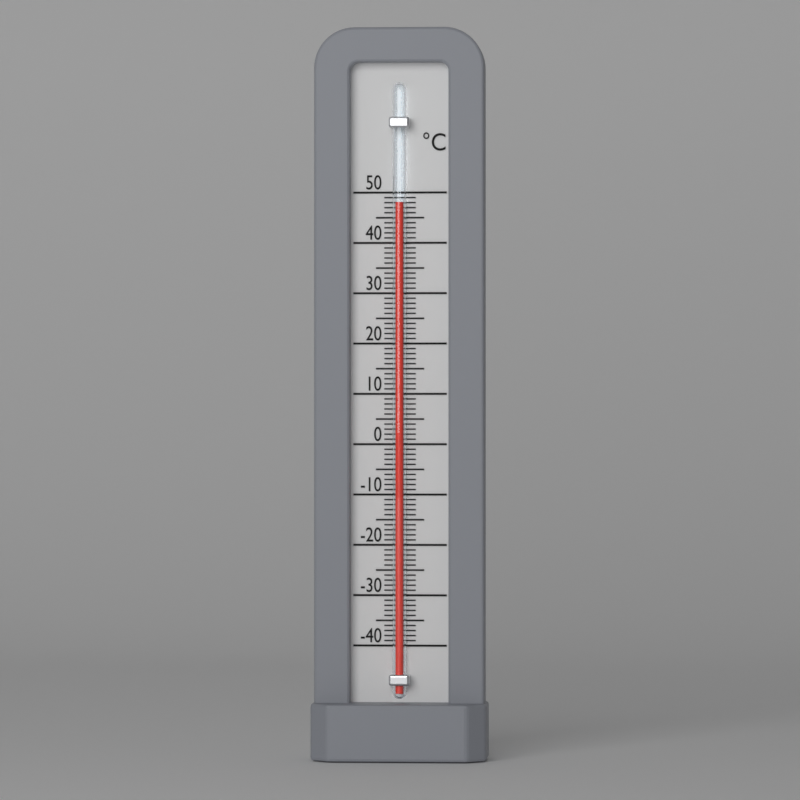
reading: 48 °C
